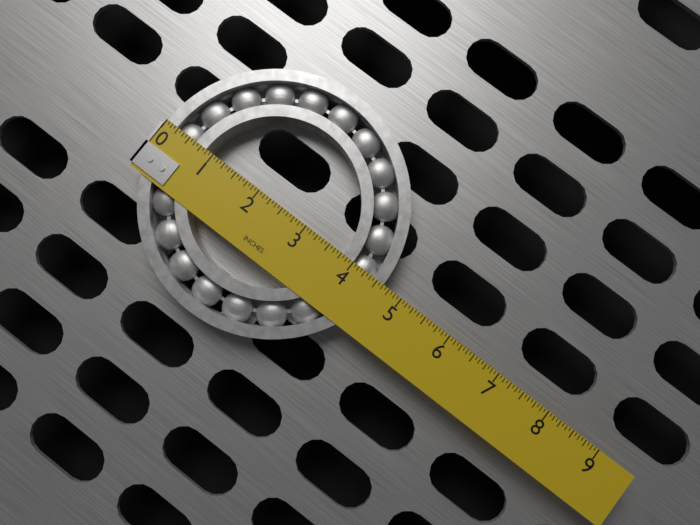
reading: 4.6250 in
